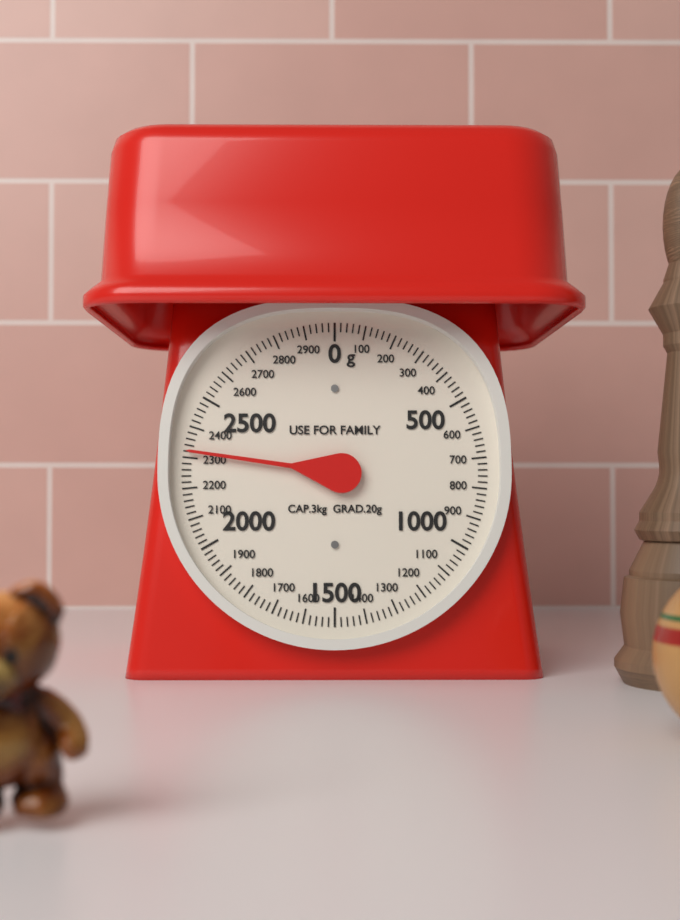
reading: 2320 g
